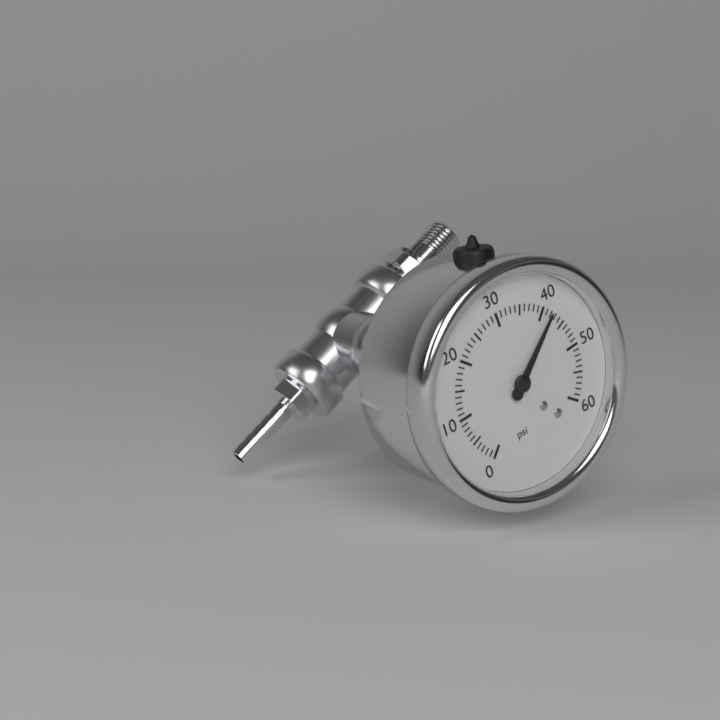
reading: 42 psi
